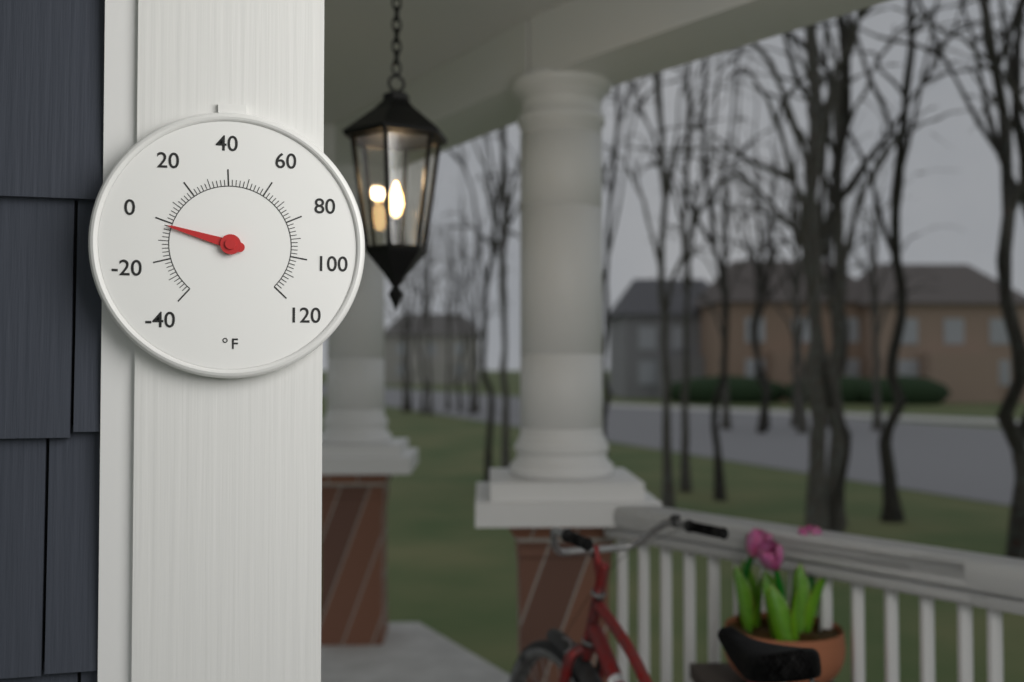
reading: -2 °F
